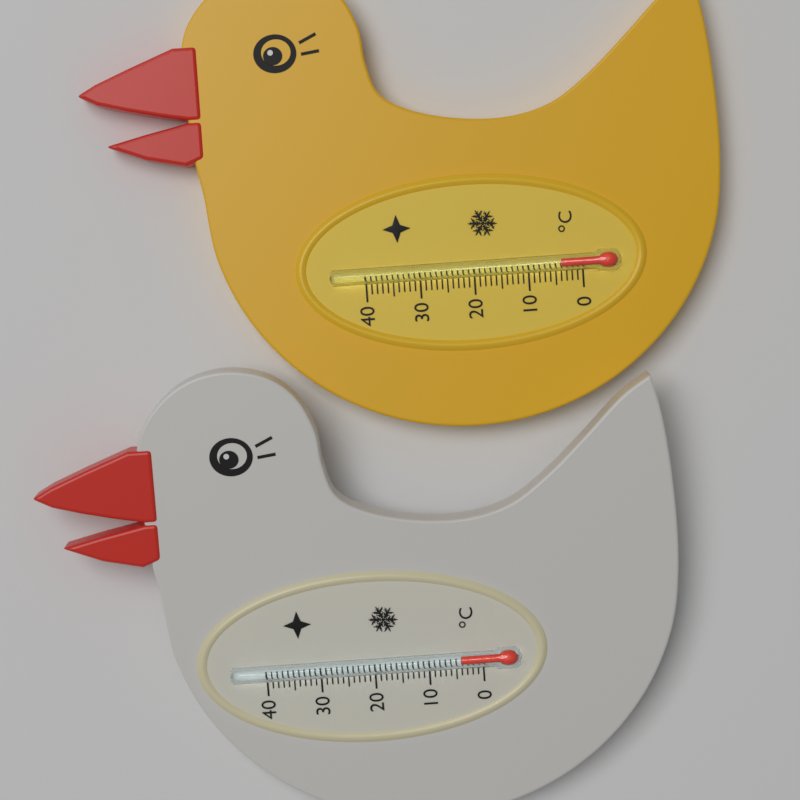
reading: 4 °C
